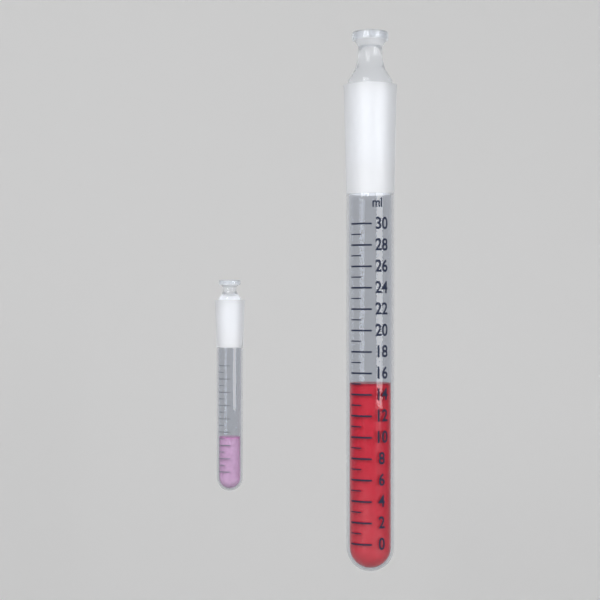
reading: 15 ml
